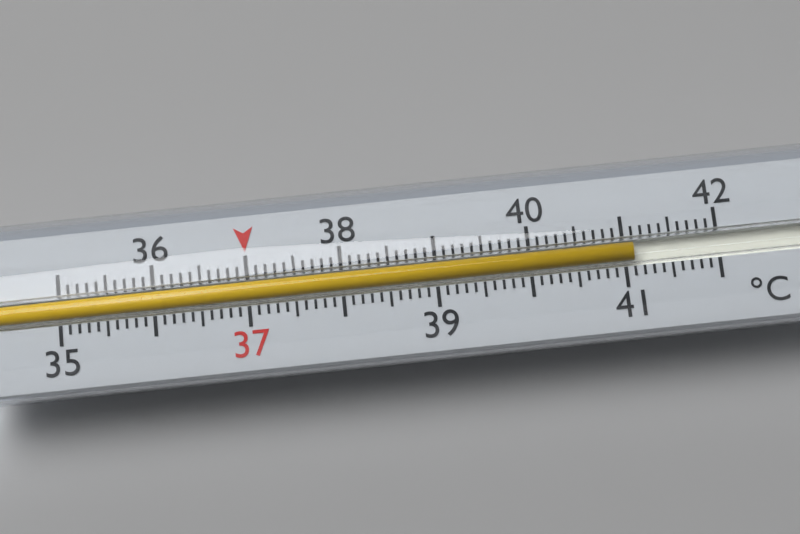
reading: 41.1 °C
